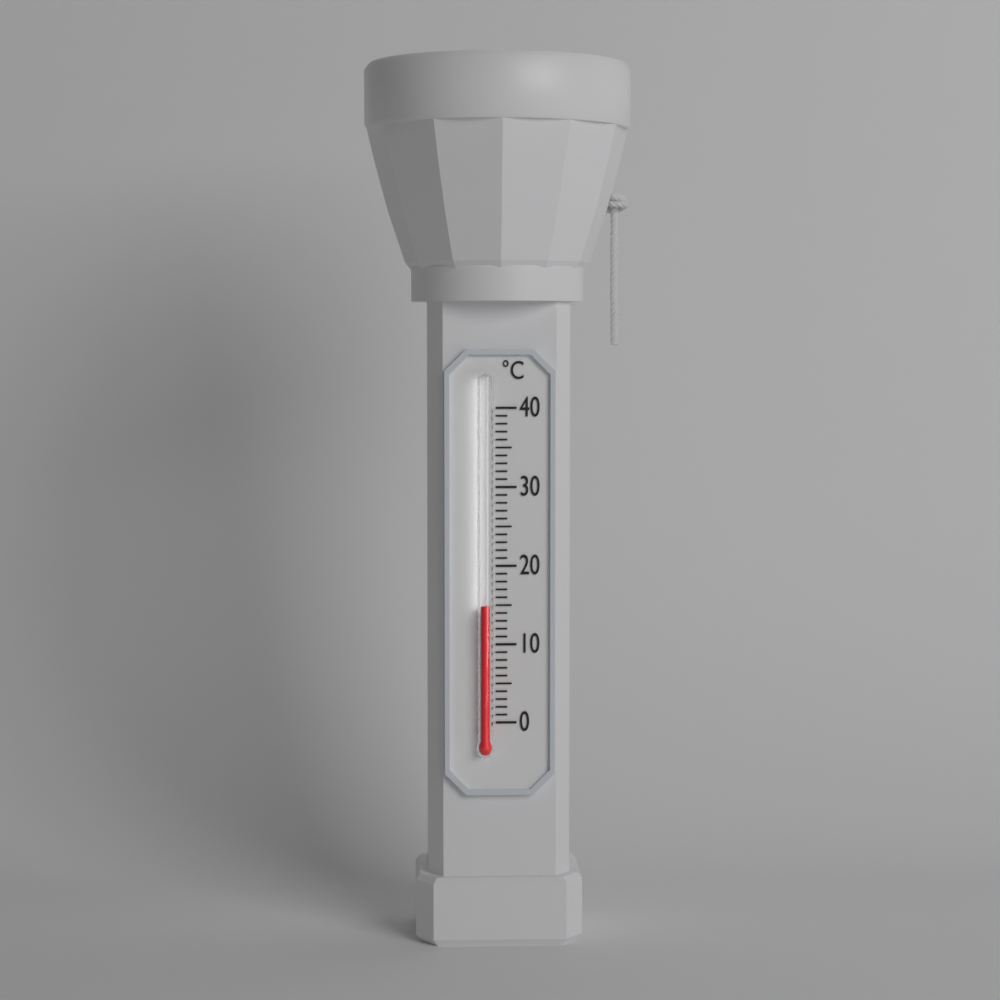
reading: 15 °C
